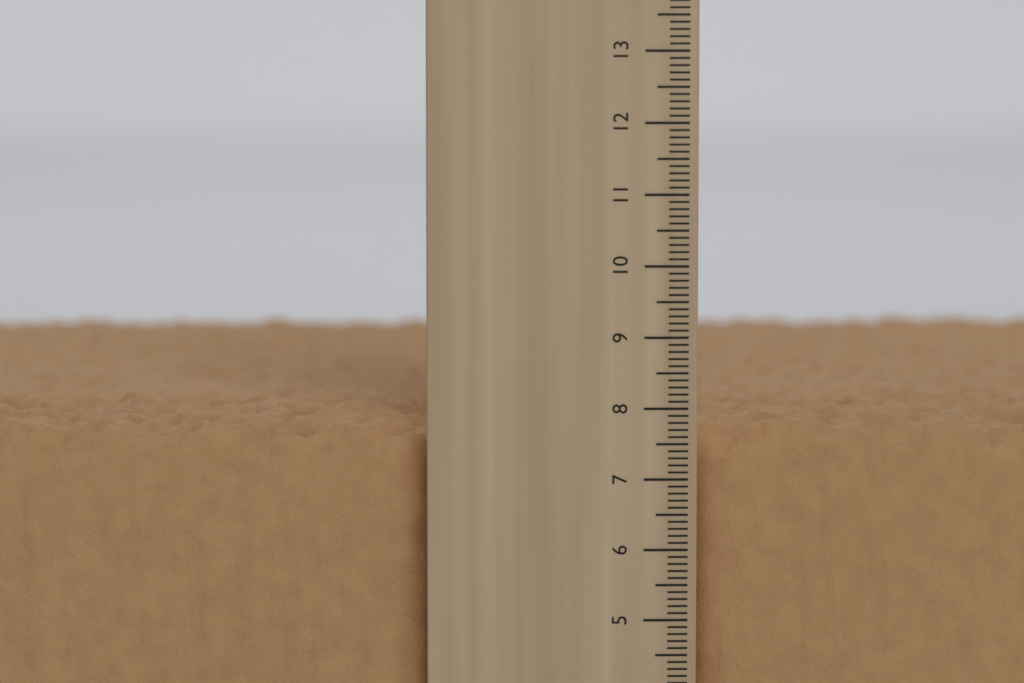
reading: 7.9 cm
